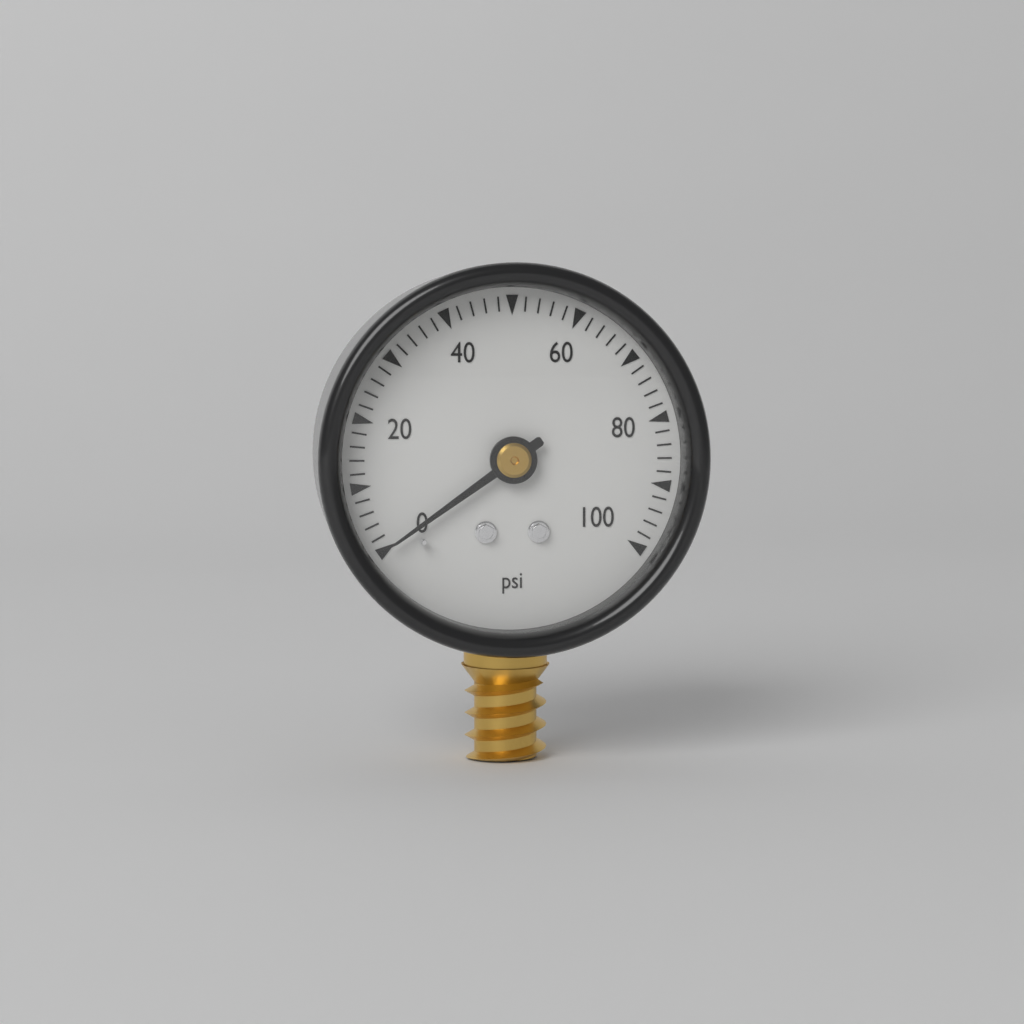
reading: 0 psi
